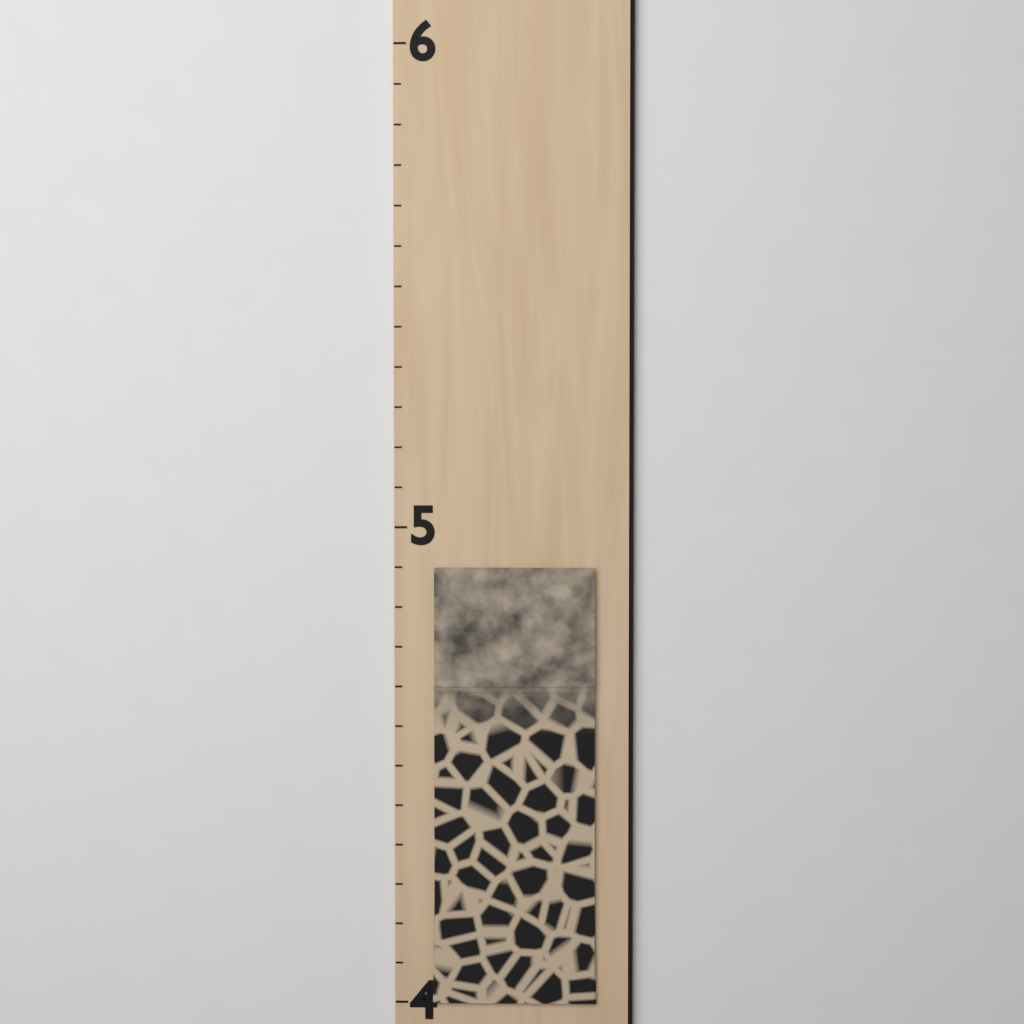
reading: 4.916667 (no unit)
